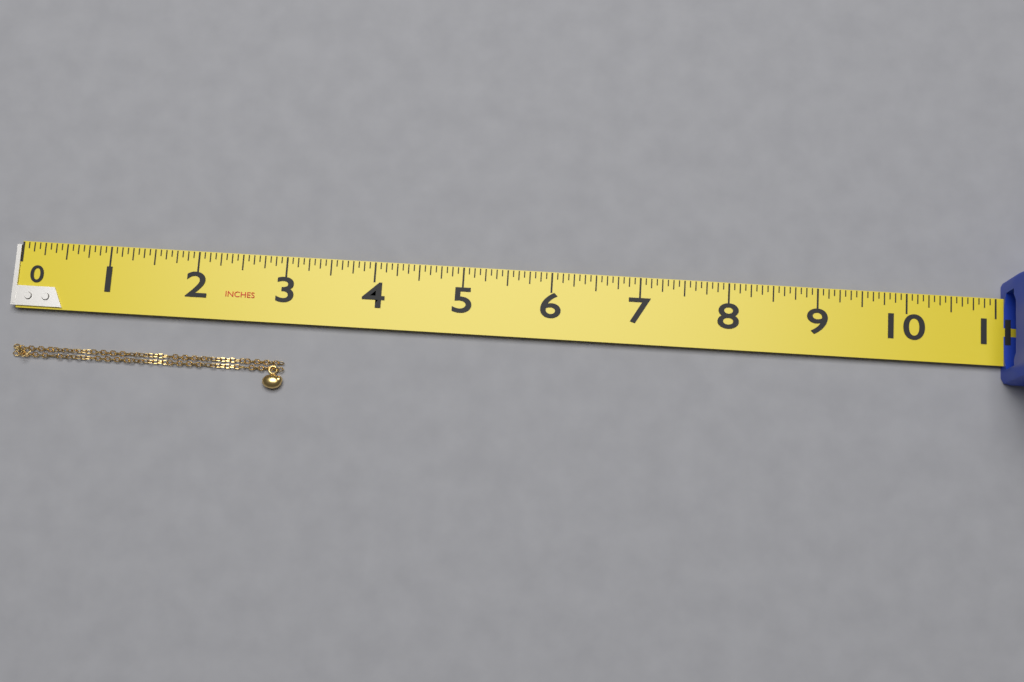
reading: 3.0625 in
